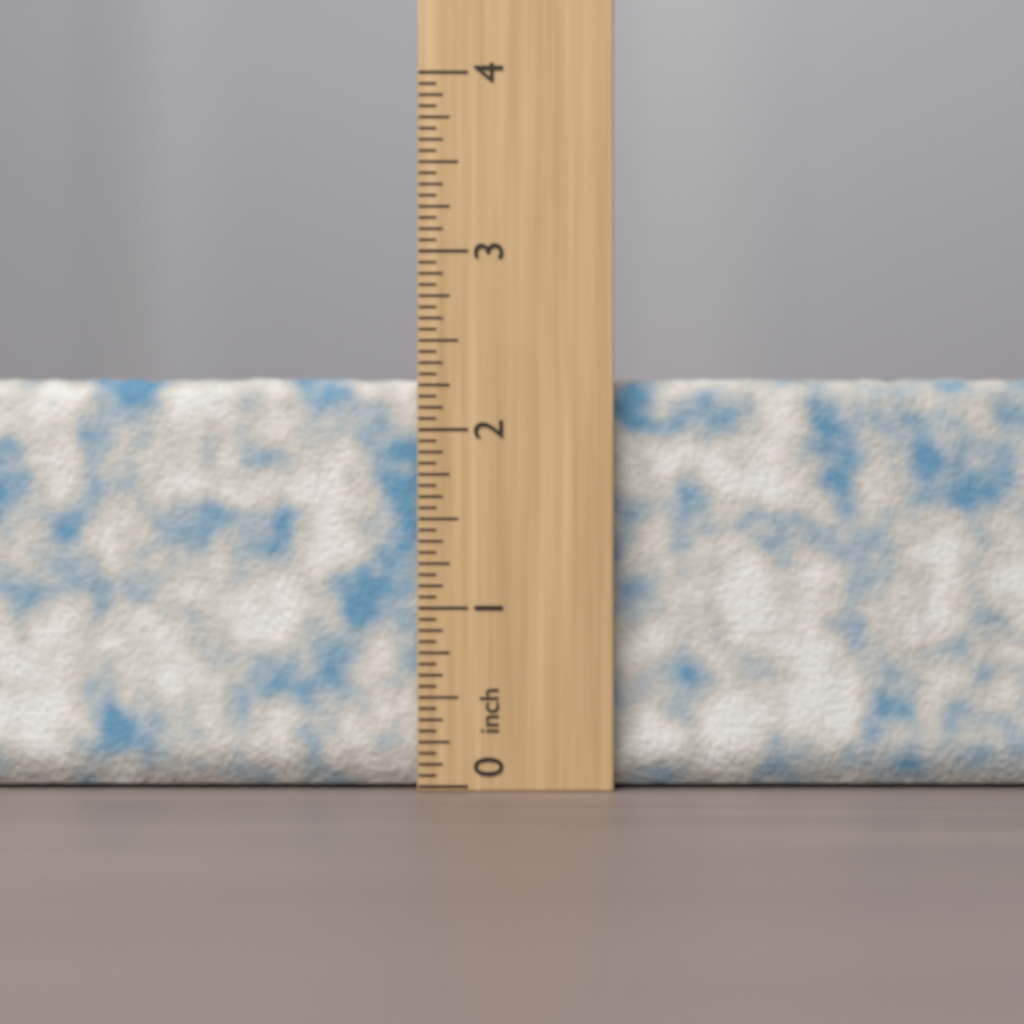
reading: 2.3125 inch
